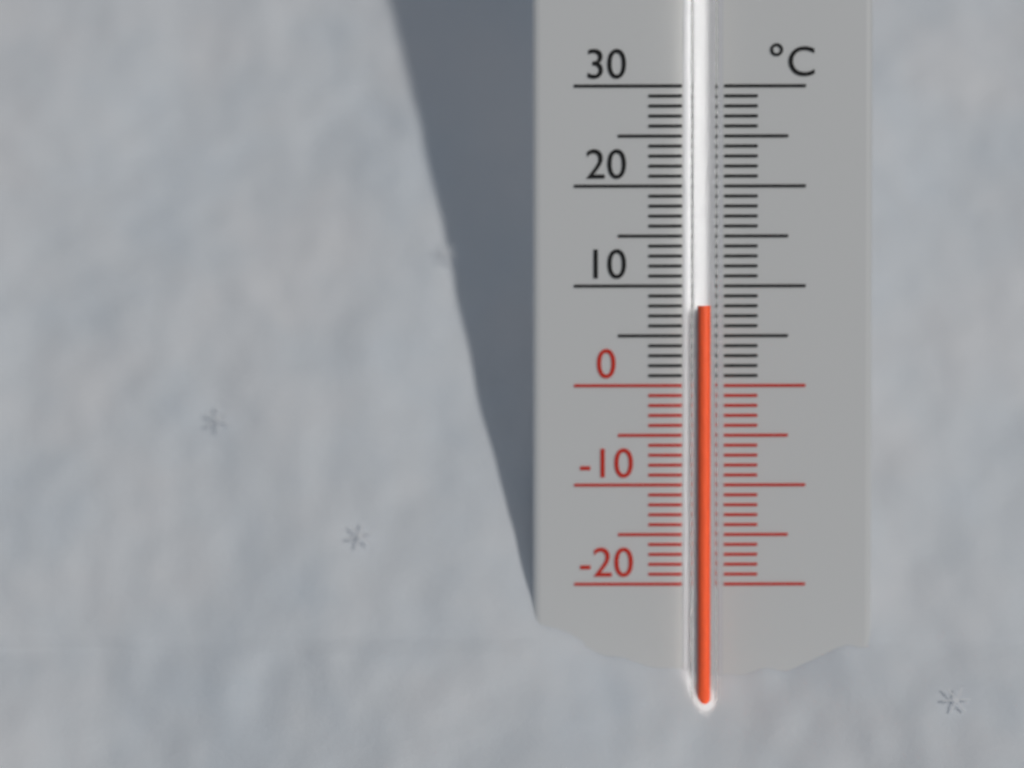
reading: 8 °C
